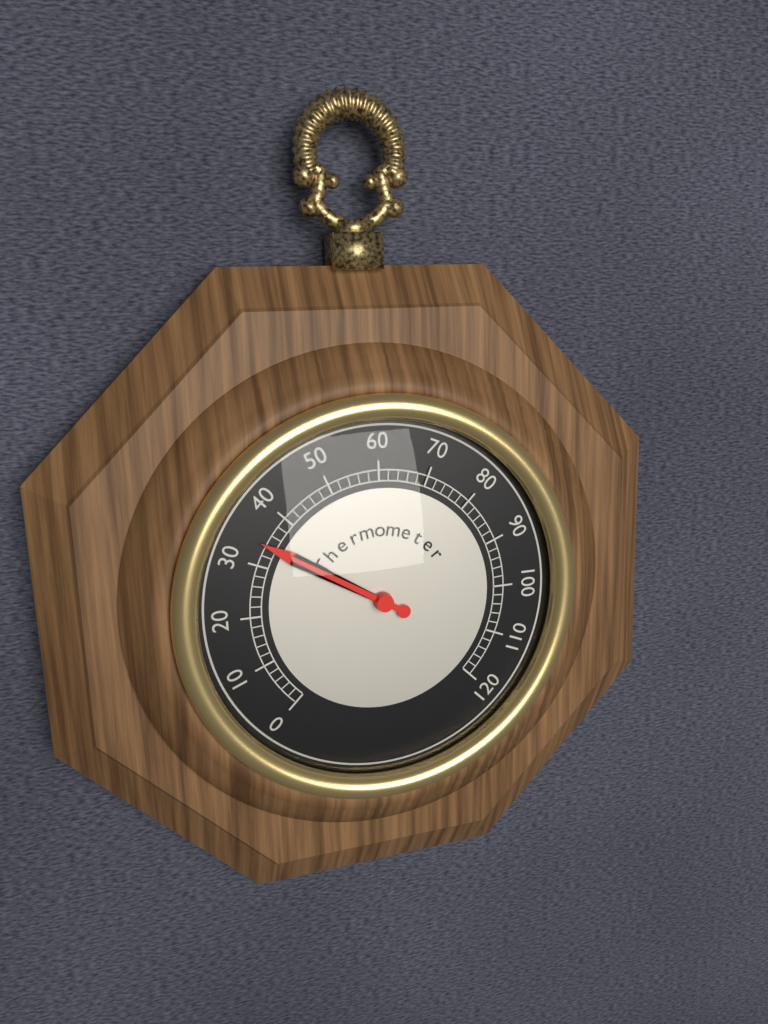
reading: 34 (no unit)
